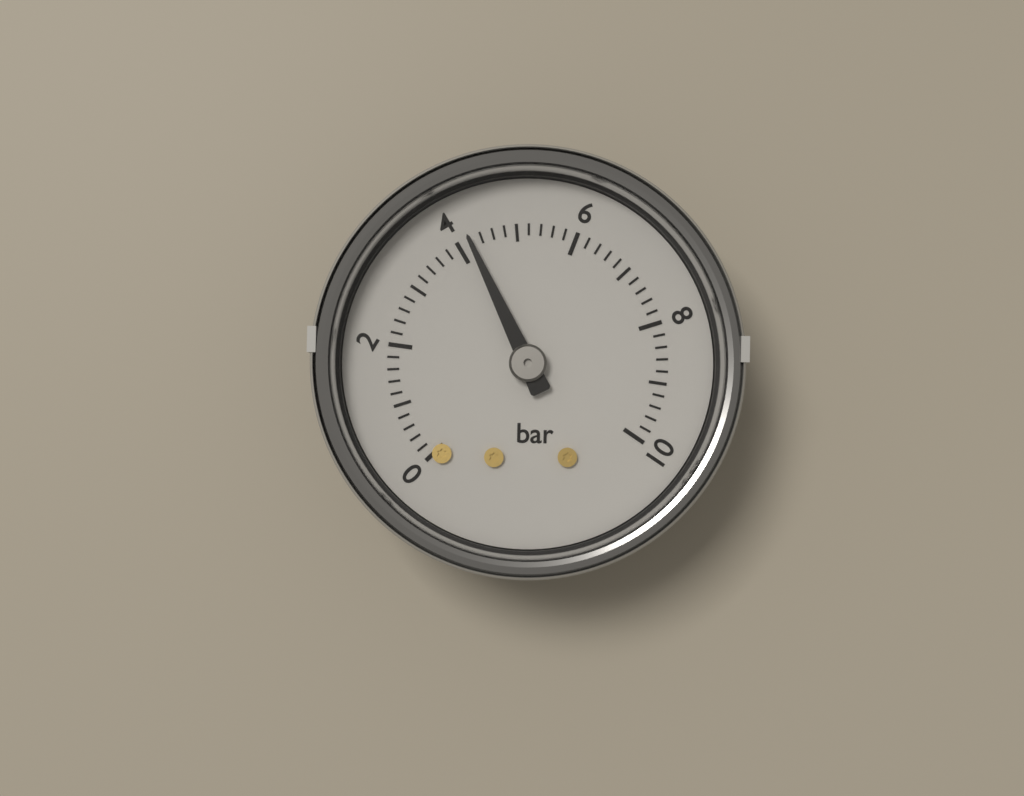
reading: 4.2 bar
